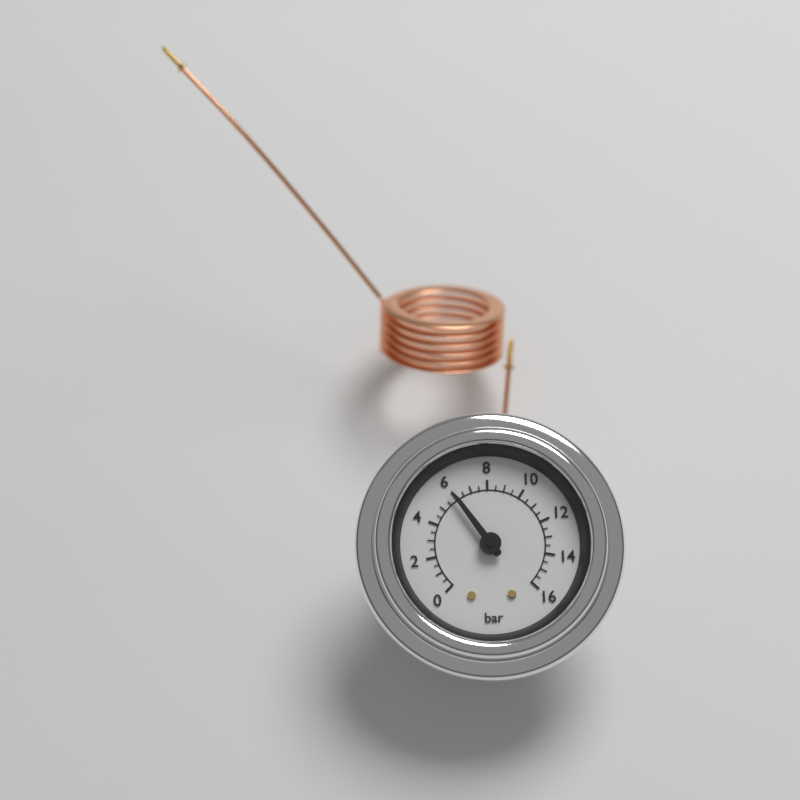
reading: 6.0 bar
